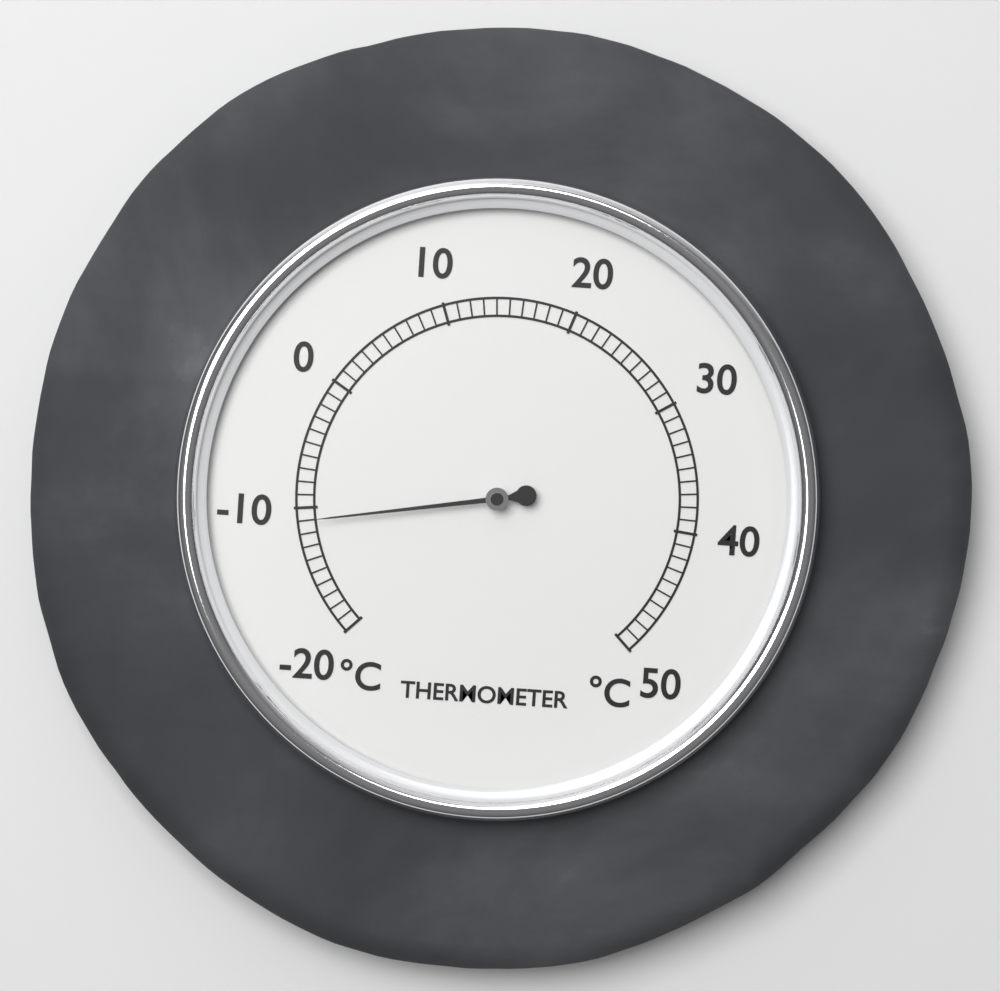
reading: -11 °C
